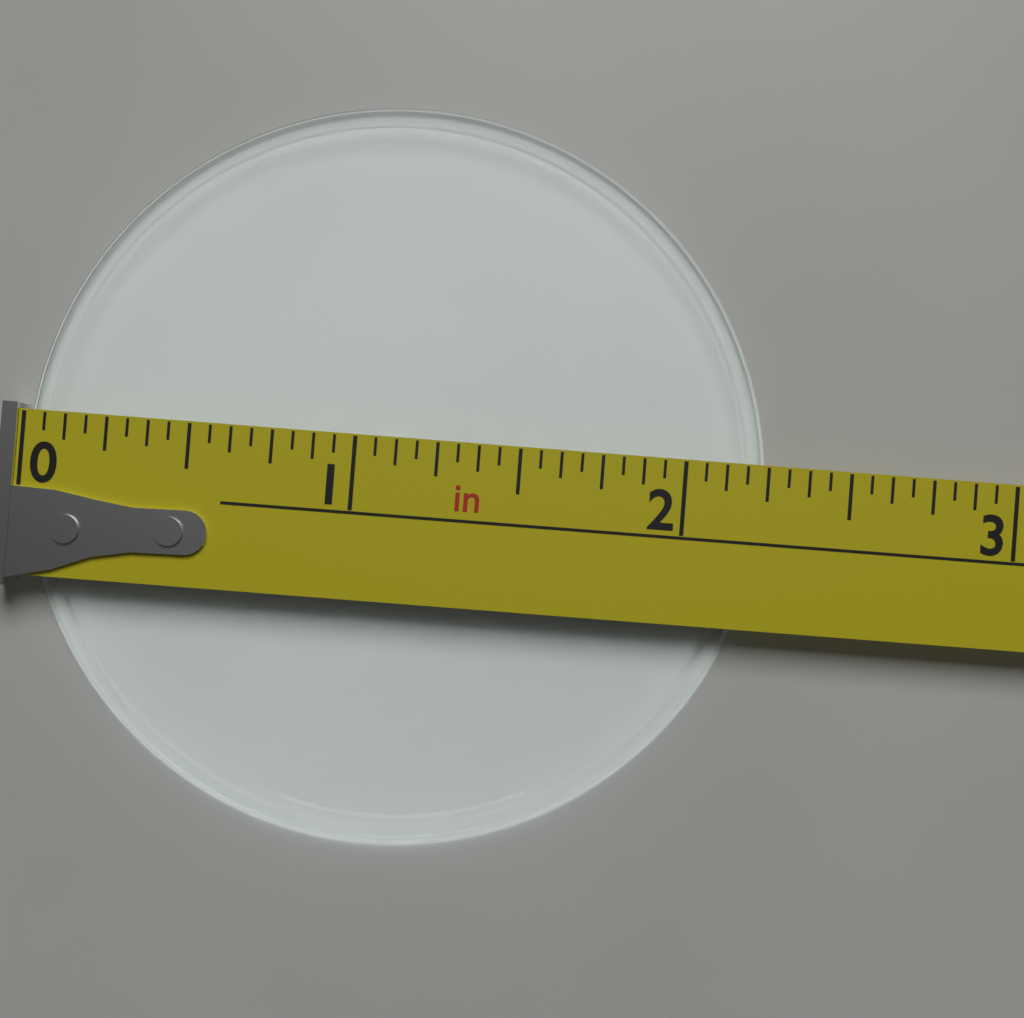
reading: 2.2500 in
